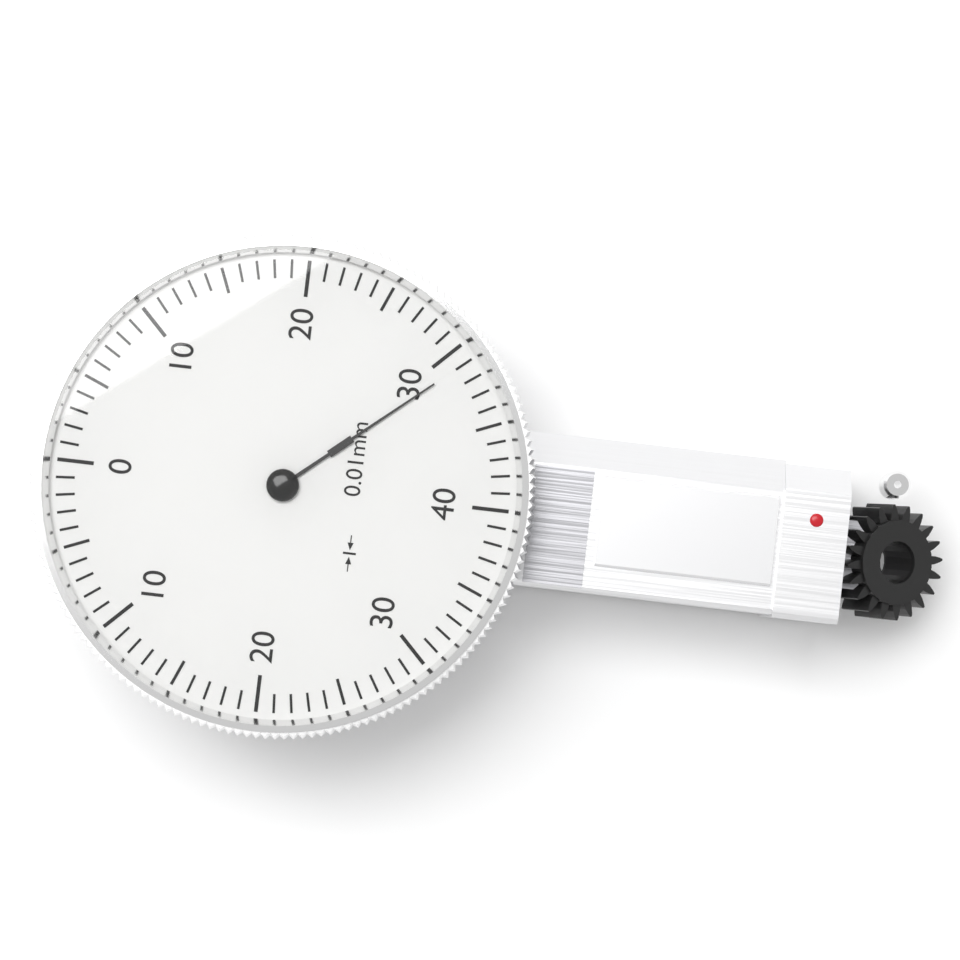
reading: 31 0.01mm
